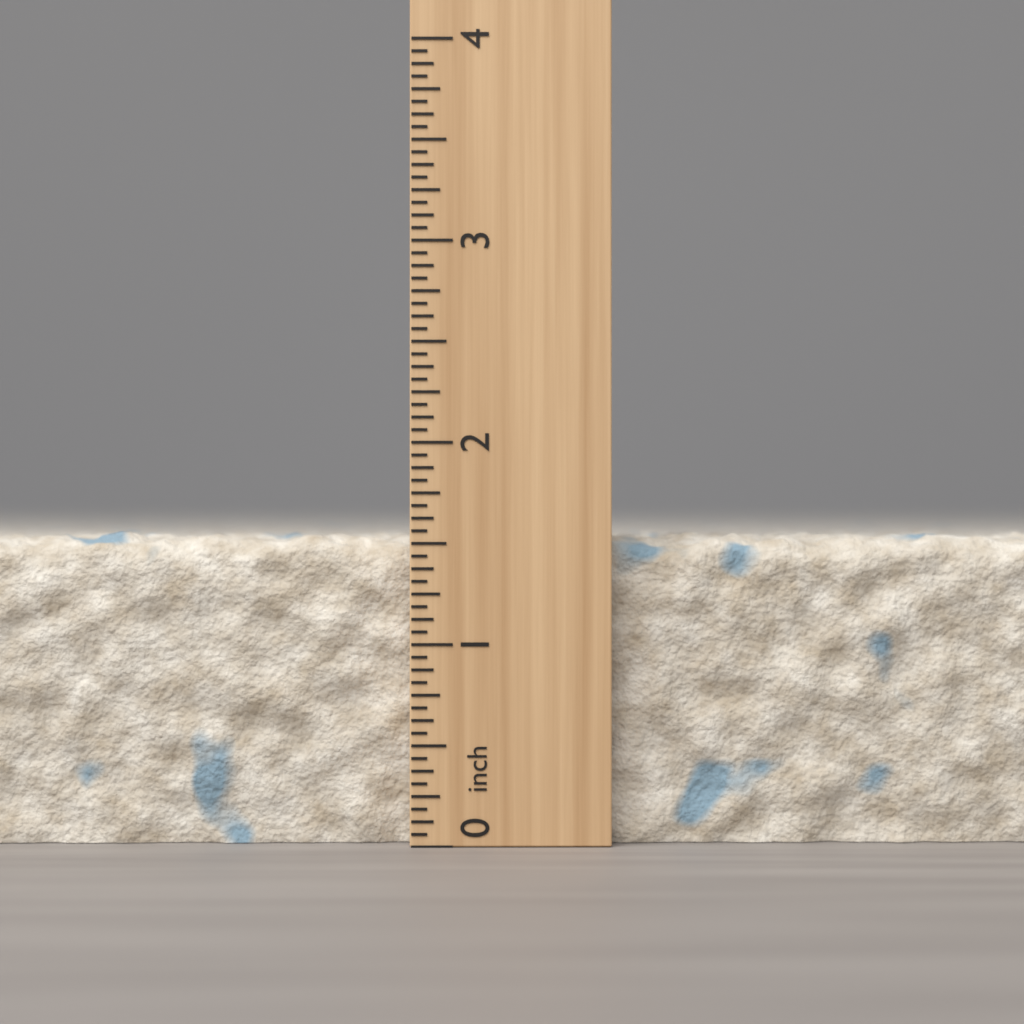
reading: 1.5625 inch
